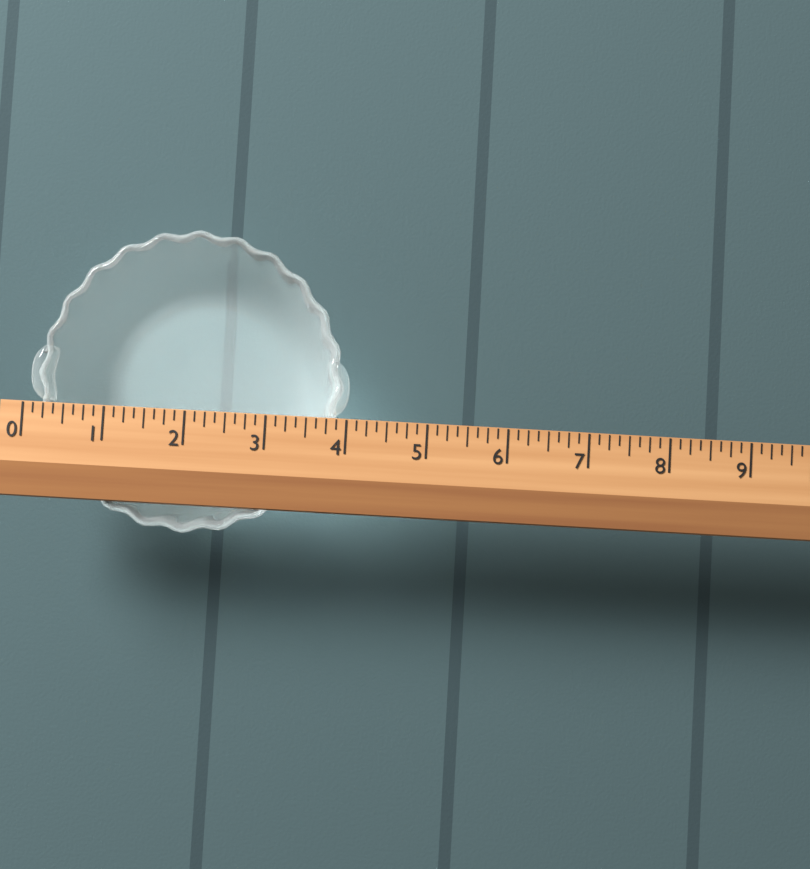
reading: 4.000 (no unit)
